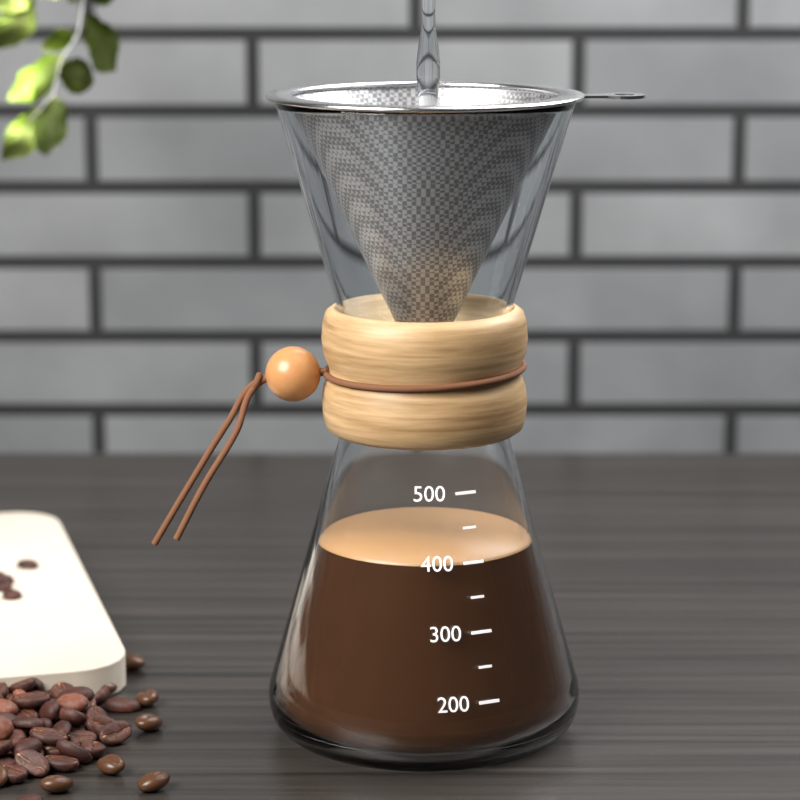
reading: 400 (no unit)
